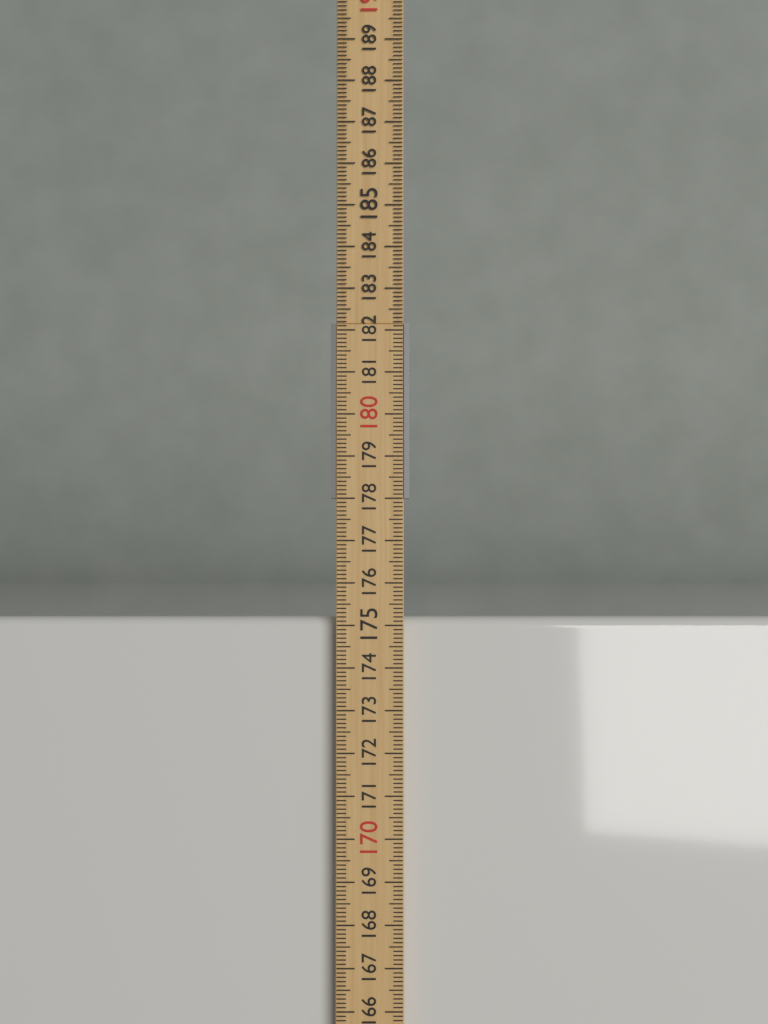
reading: 175.2 cm
